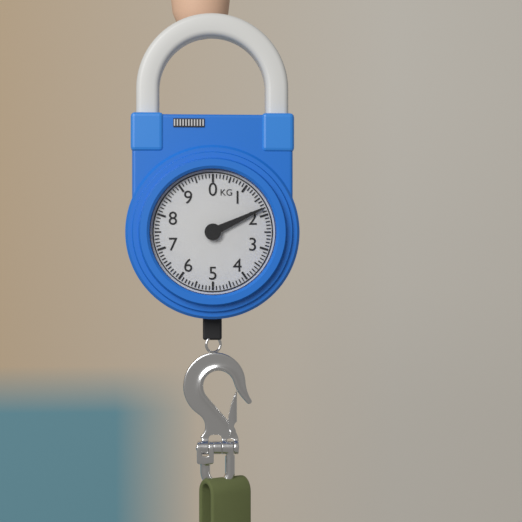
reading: 1.8 kg
